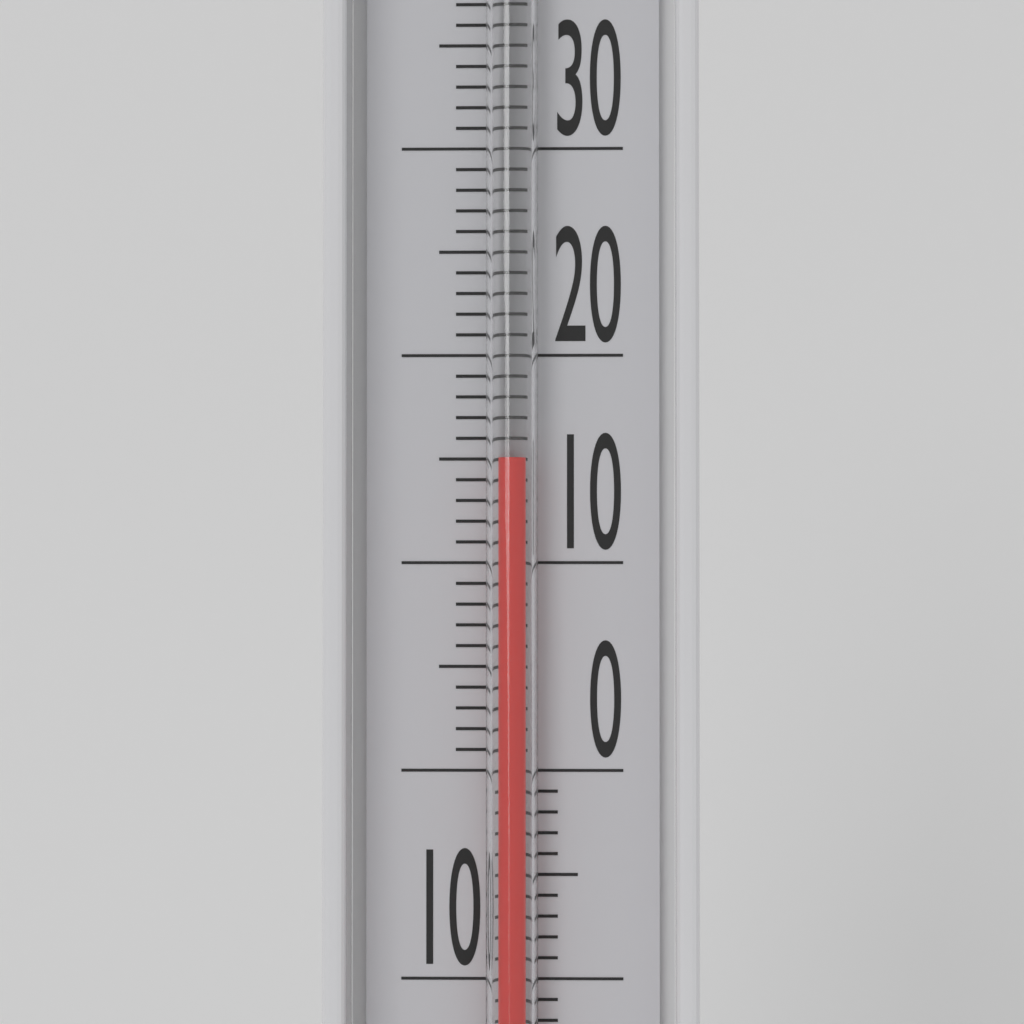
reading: 15 °C
